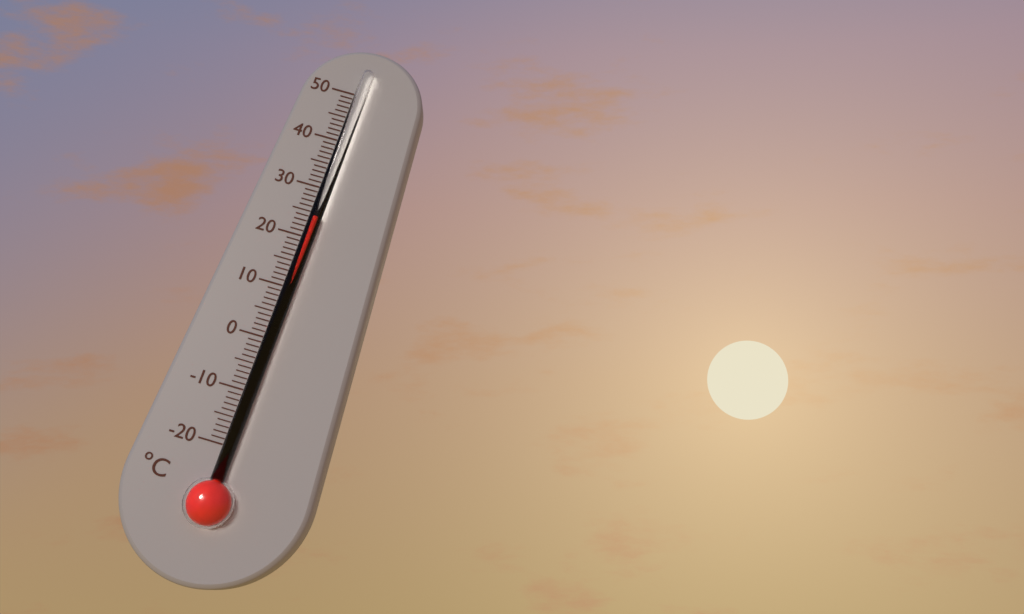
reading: 24 °C
